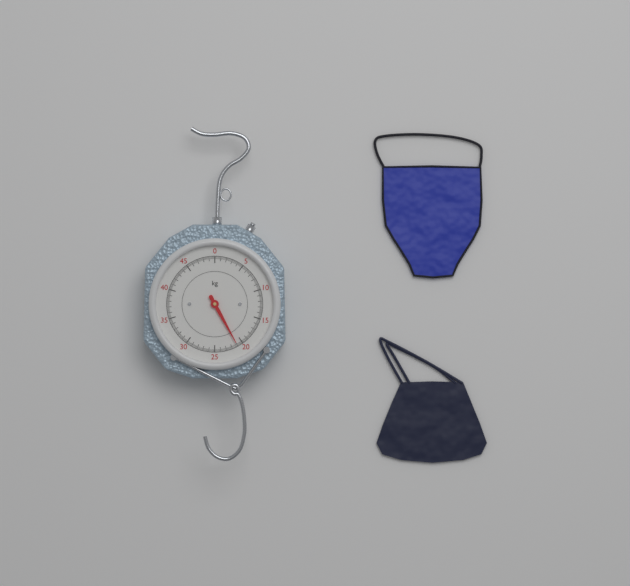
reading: 21.0 kg
